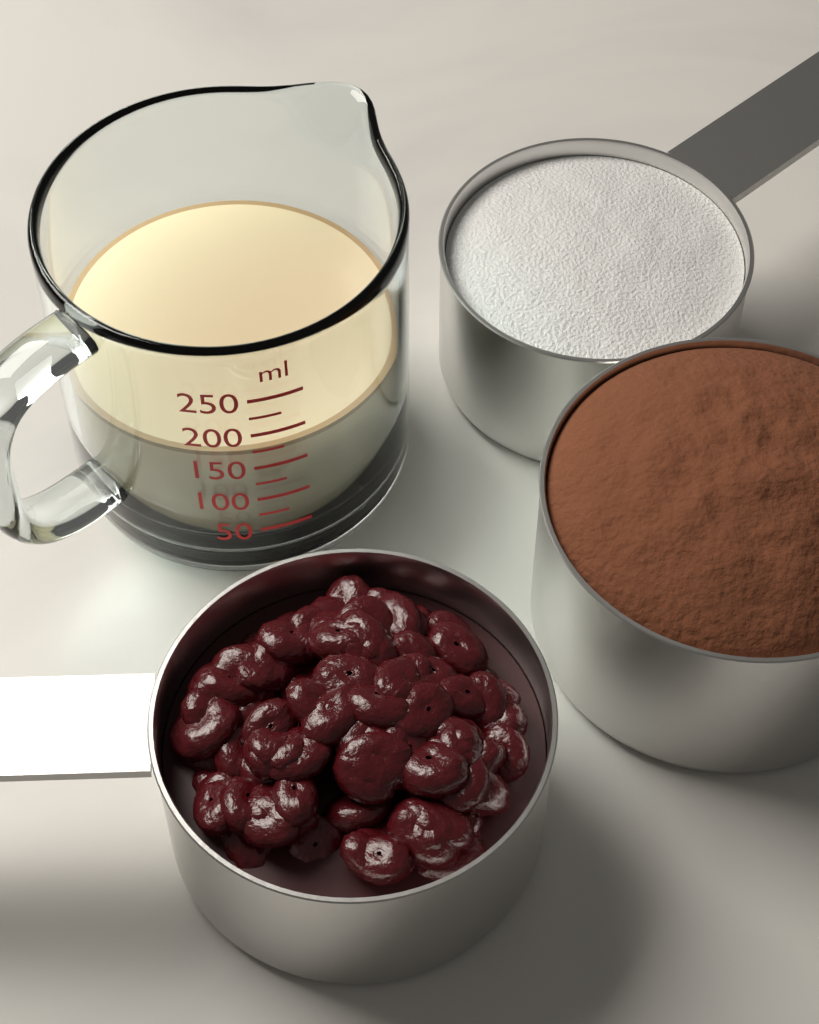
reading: 170 ml
